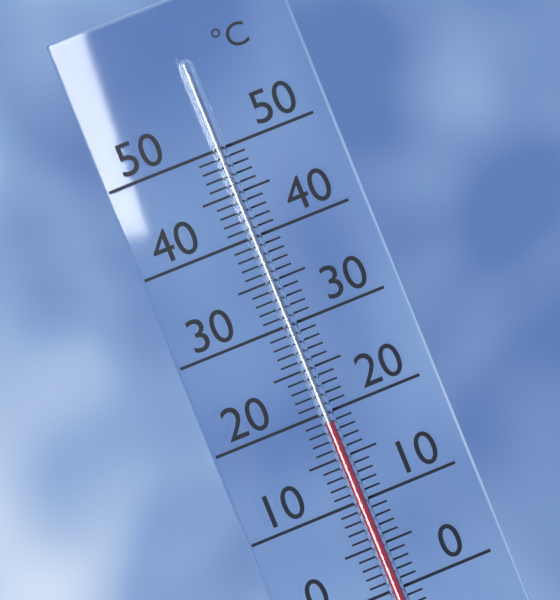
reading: 19 °C
